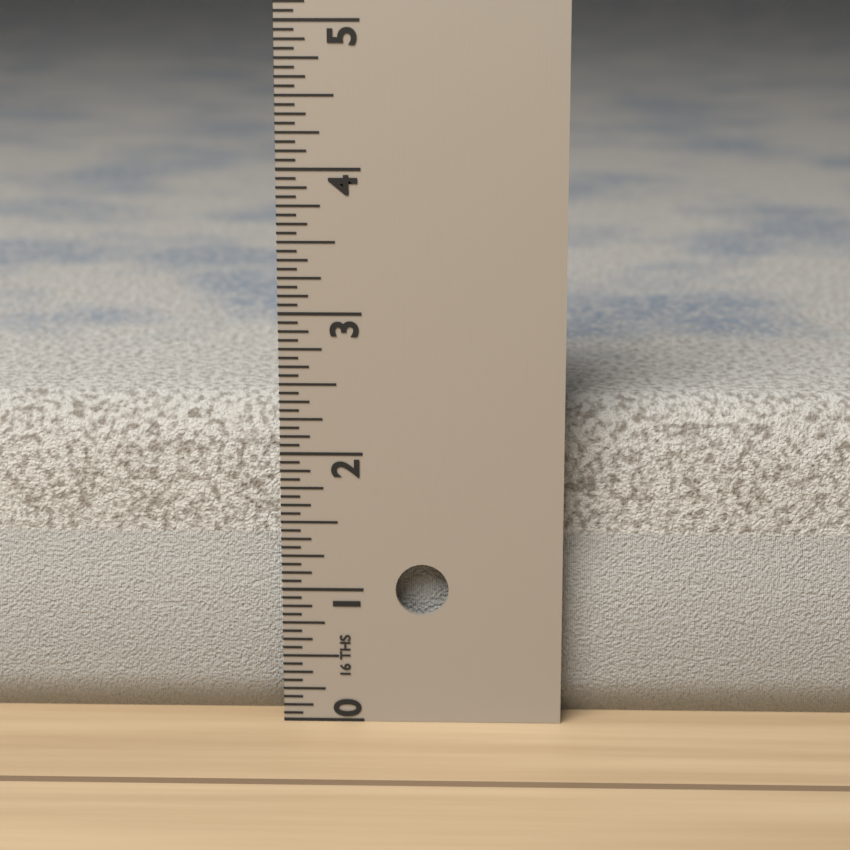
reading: 2.3125 in
